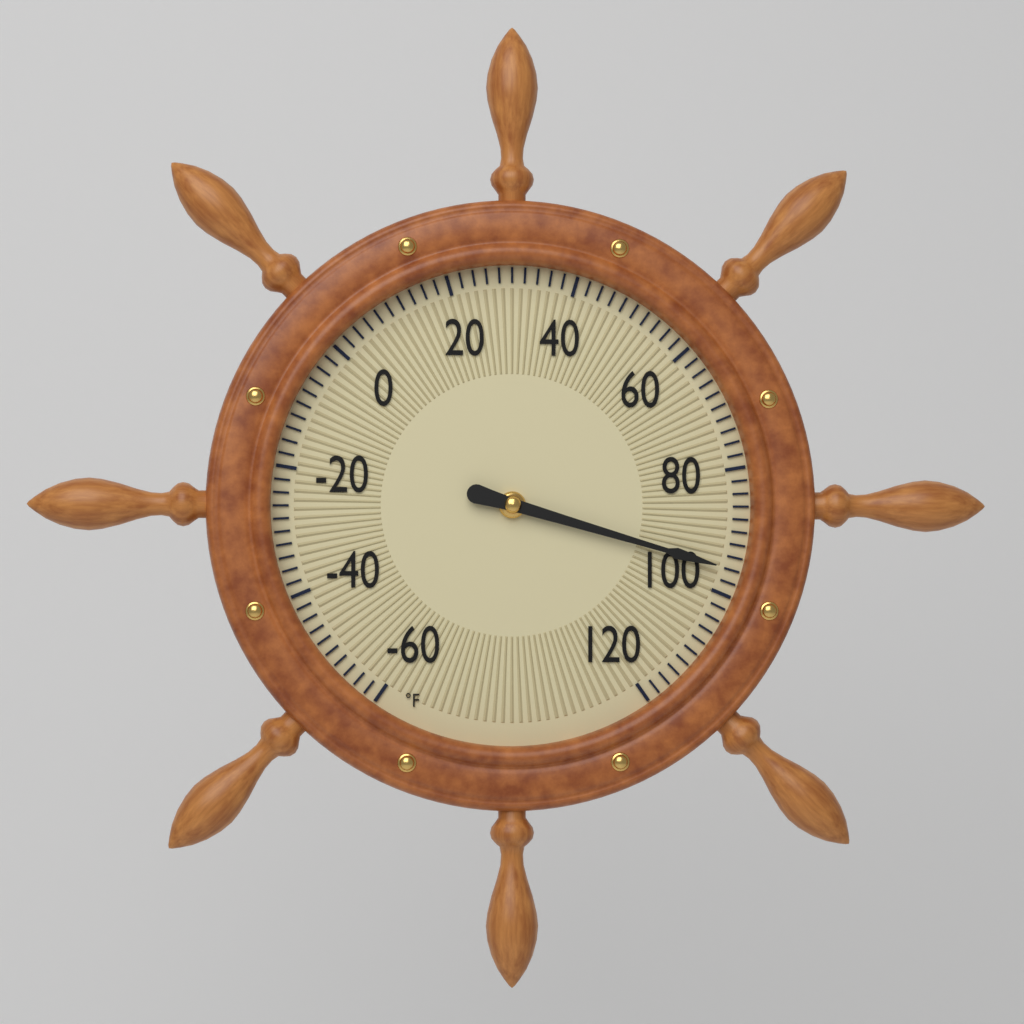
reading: 96 °F
